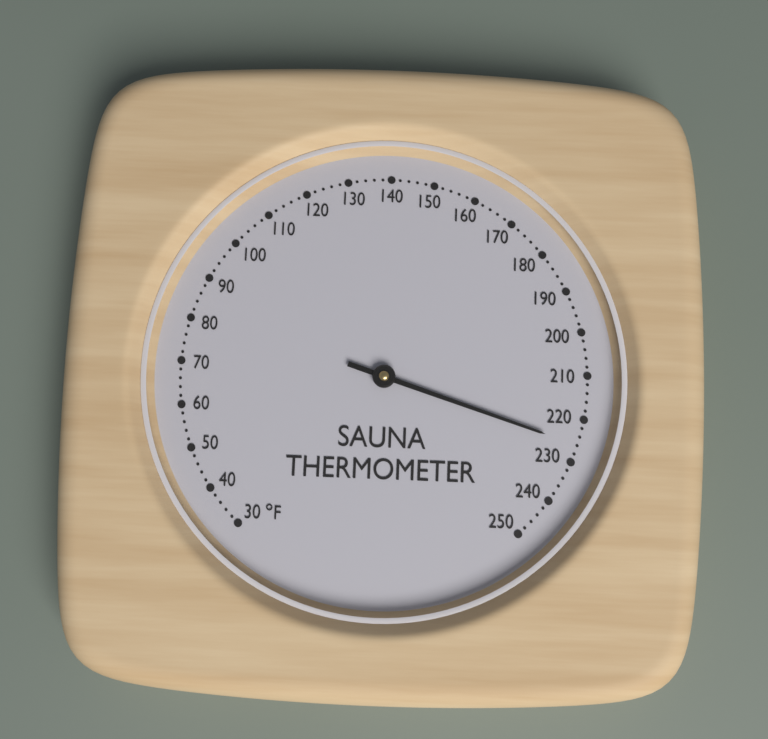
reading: 226 °F
